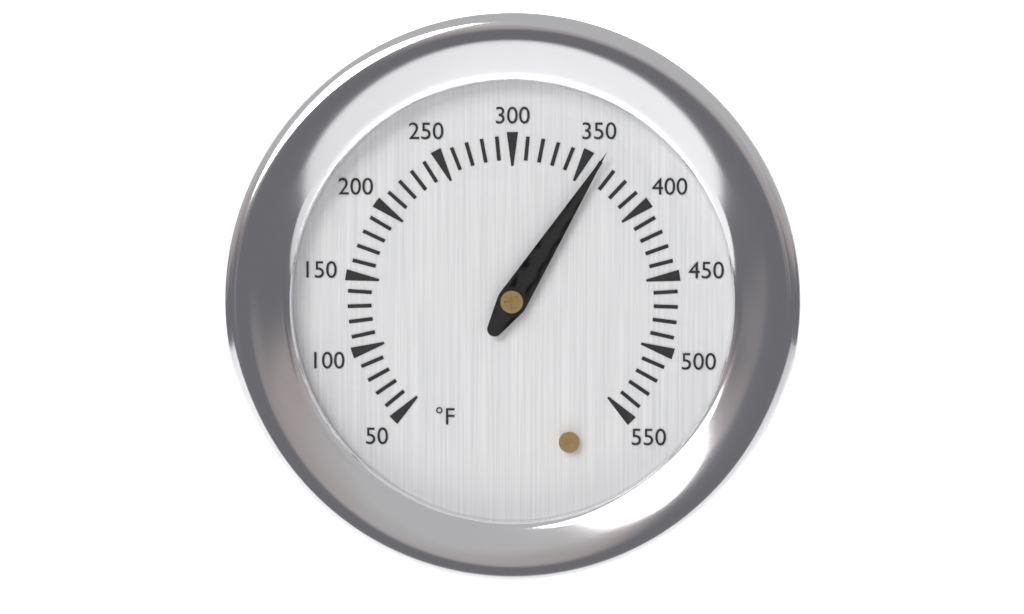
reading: 360 °F
